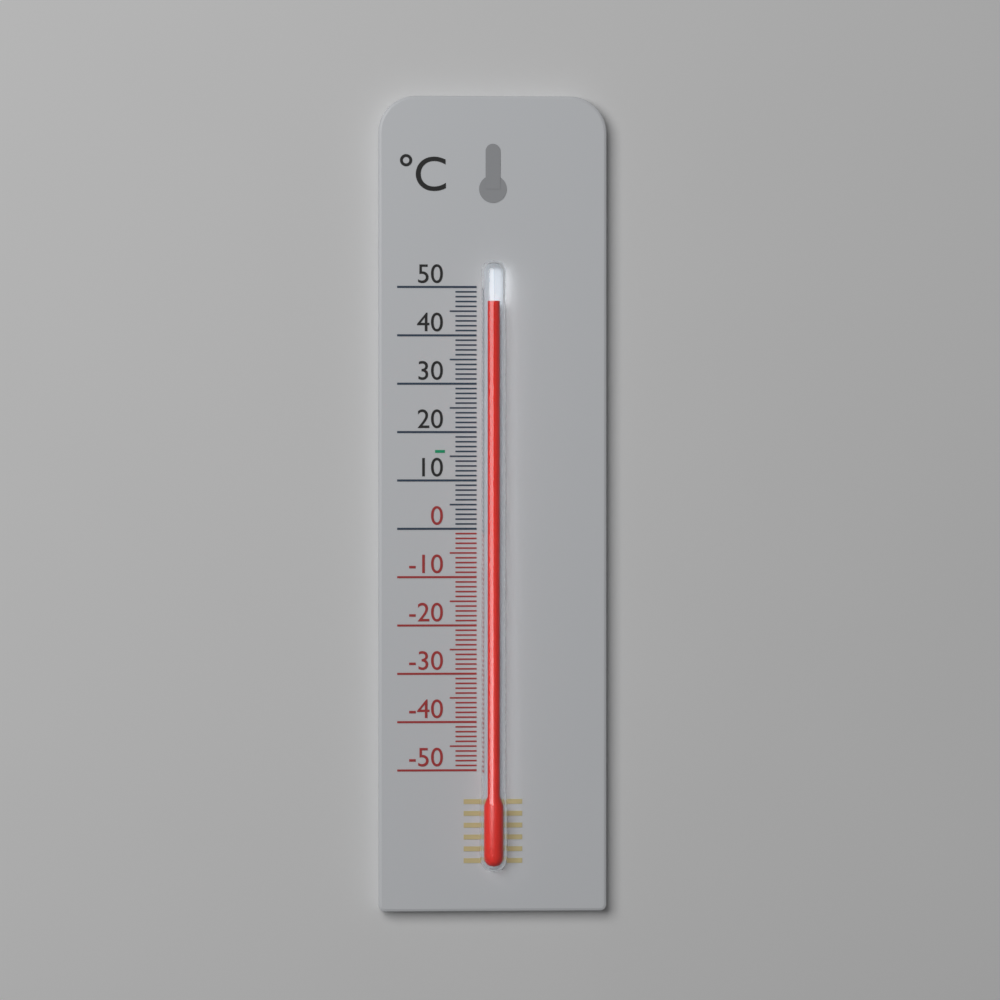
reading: 47 °C
